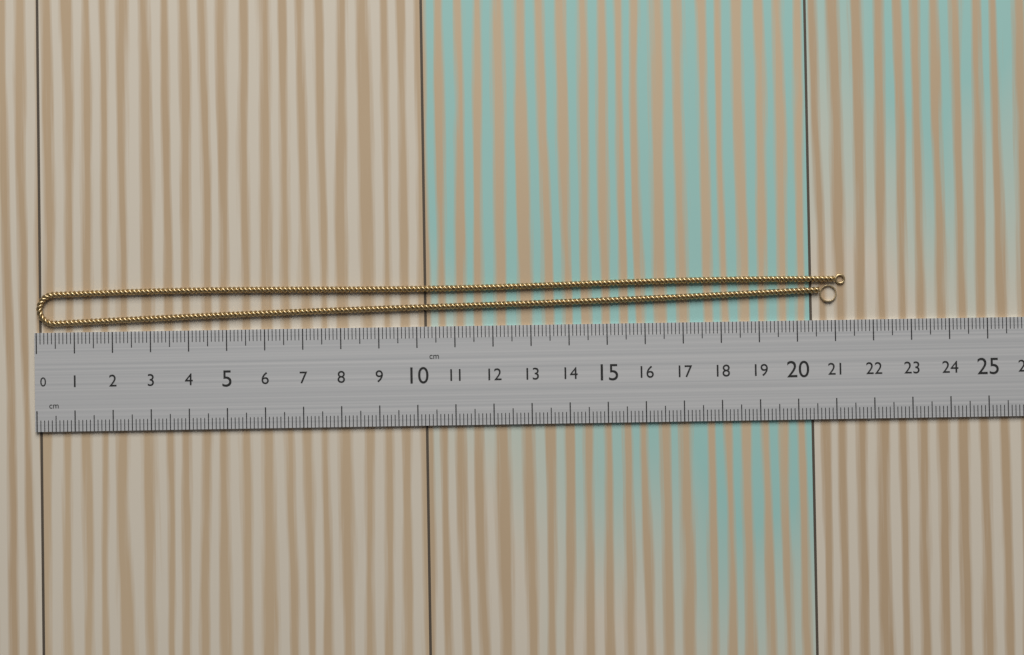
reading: 21.3 cm
